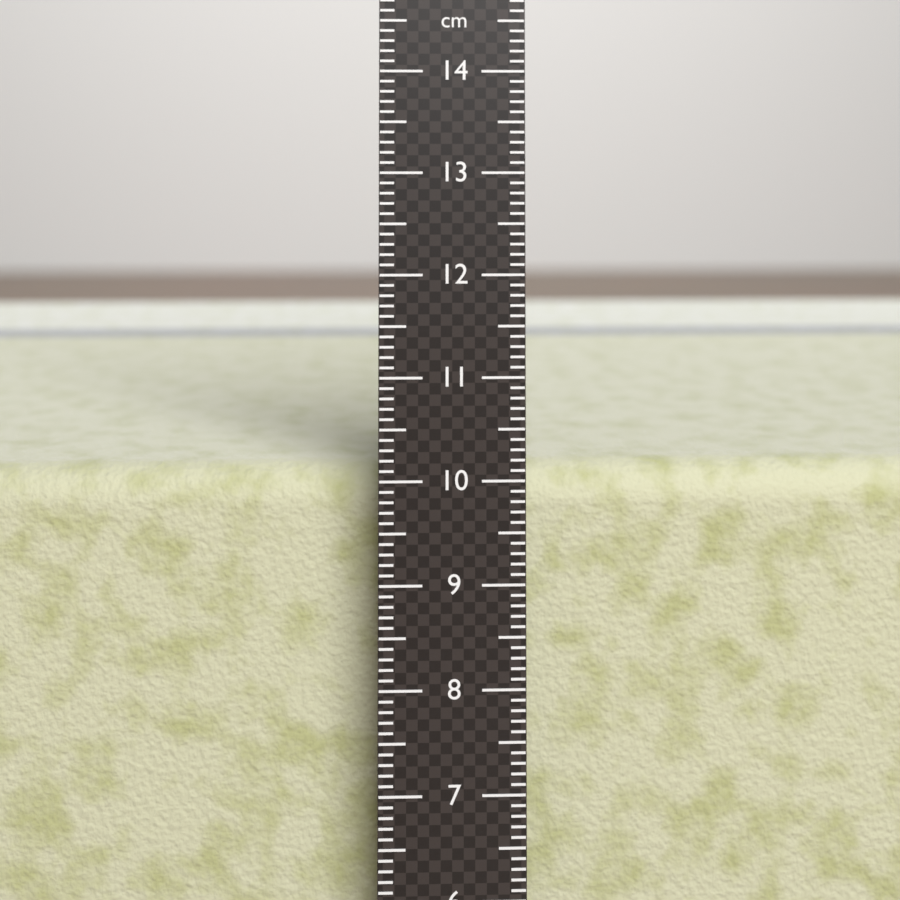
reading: 10.0 cm
